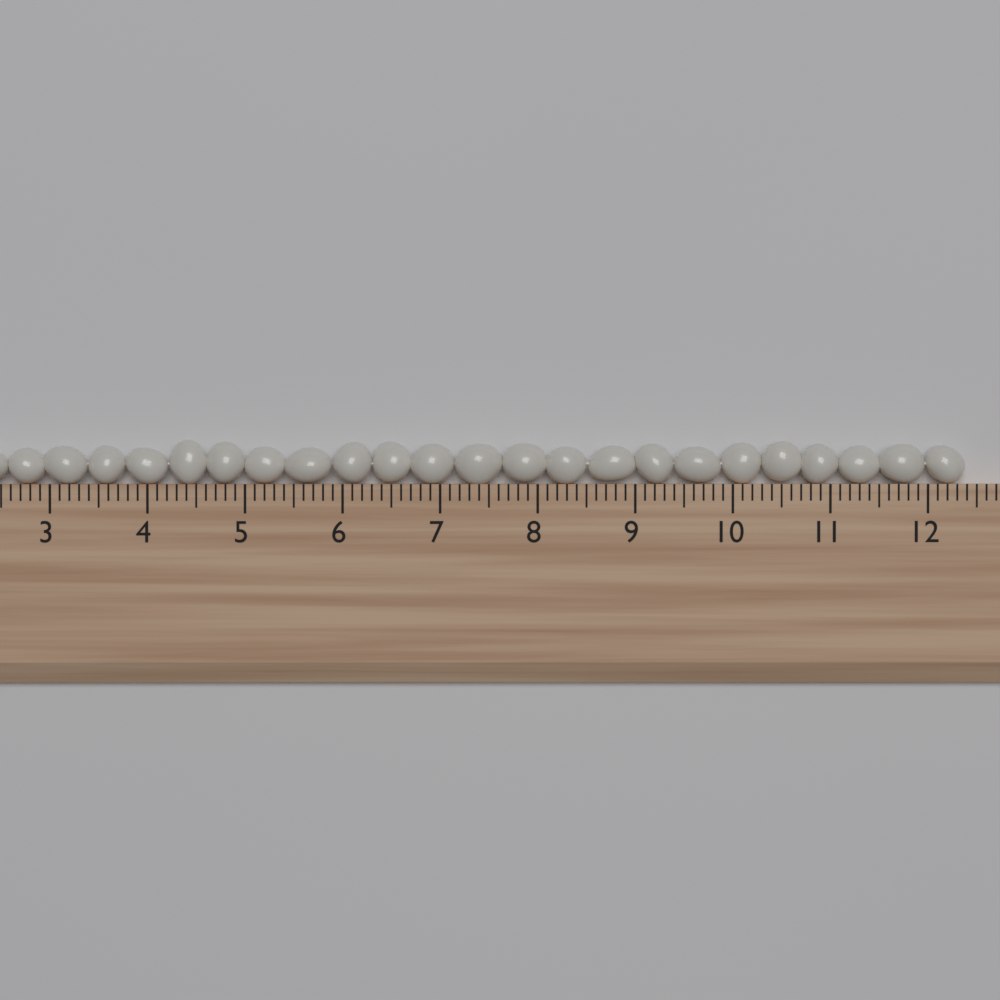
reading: 12.4 (no unit)
